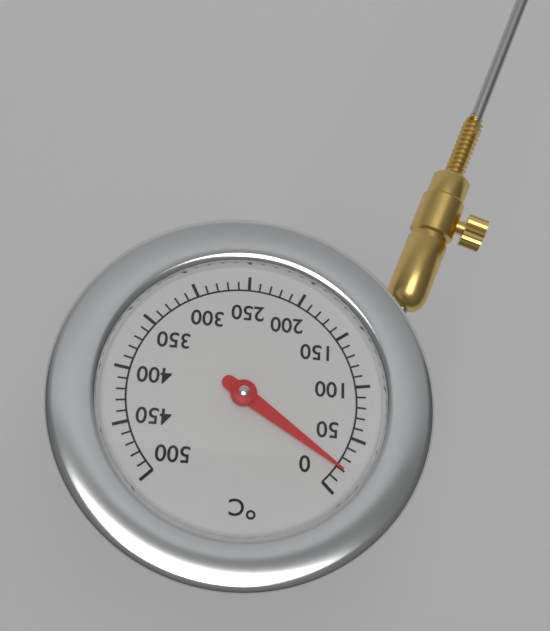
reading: 20 °C
